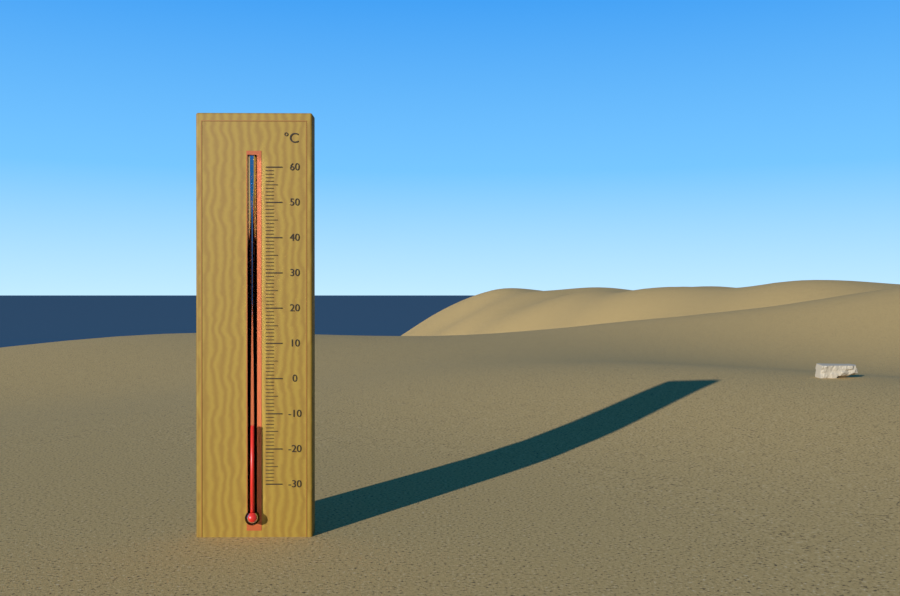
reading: -13 °C
